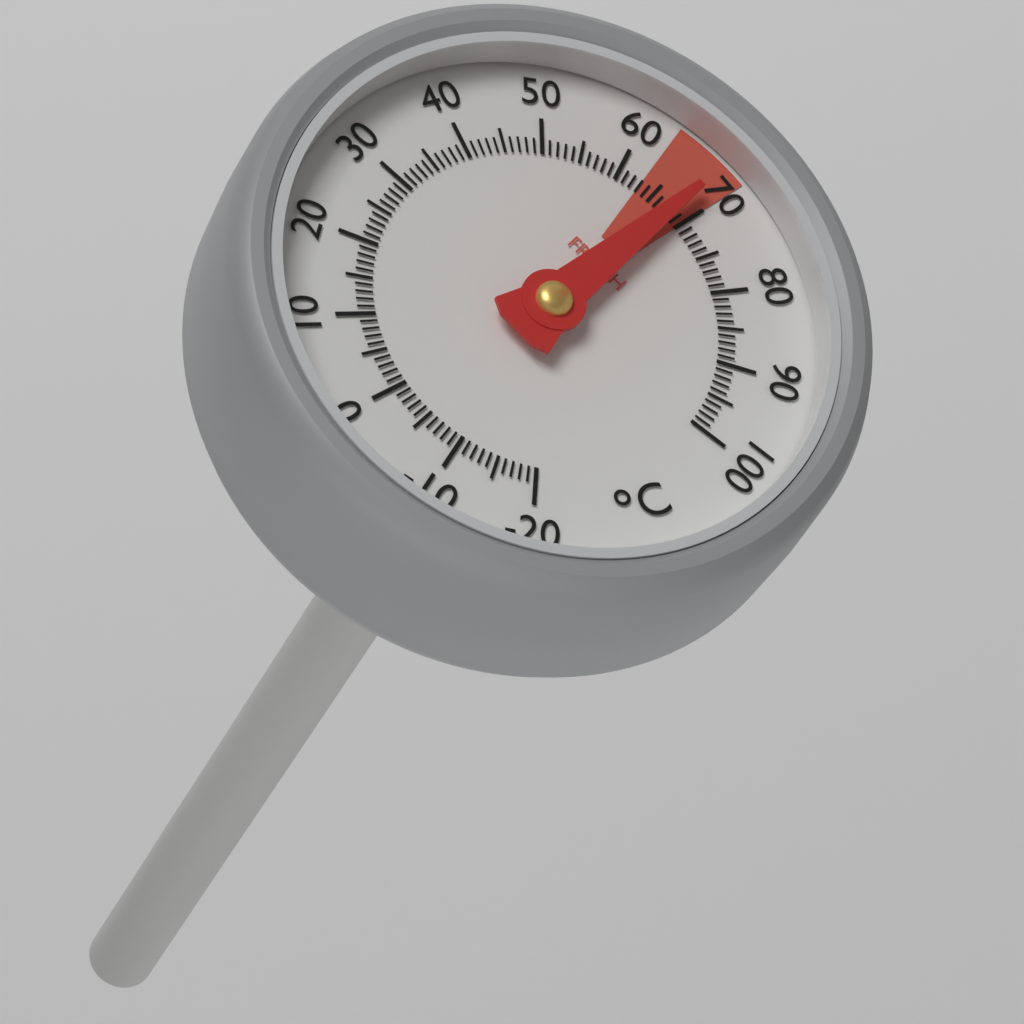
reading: 68 °C
